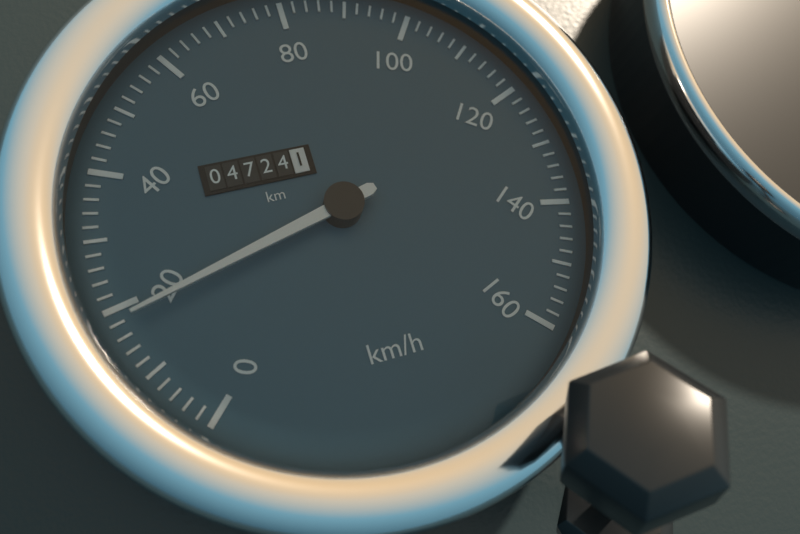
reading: 18 km/h
